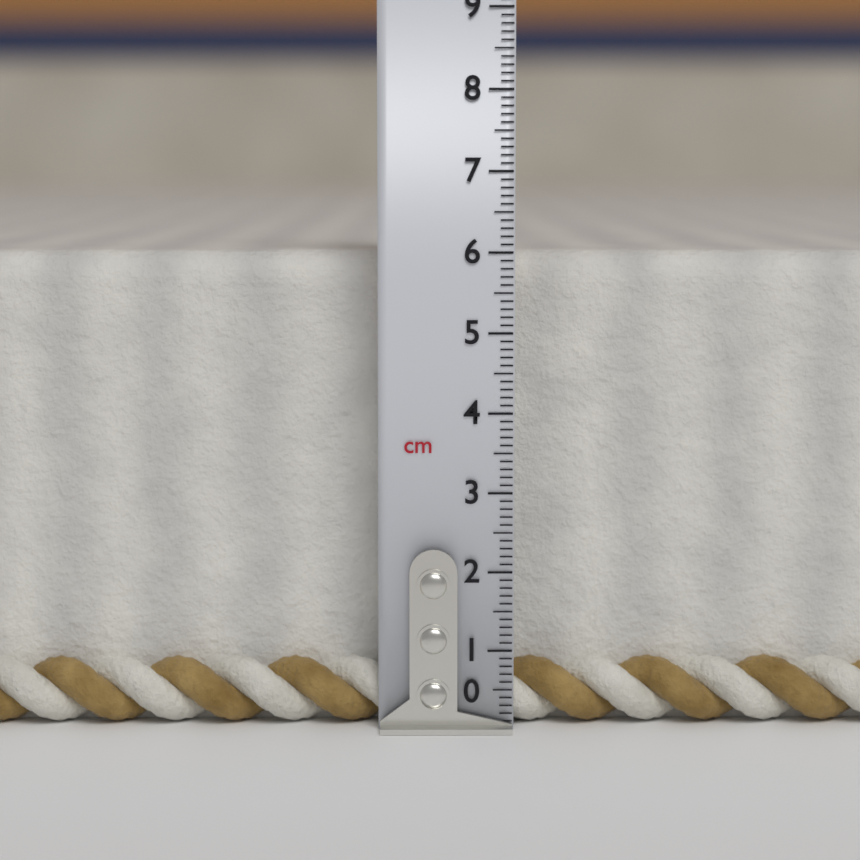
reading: 6.0 cm
